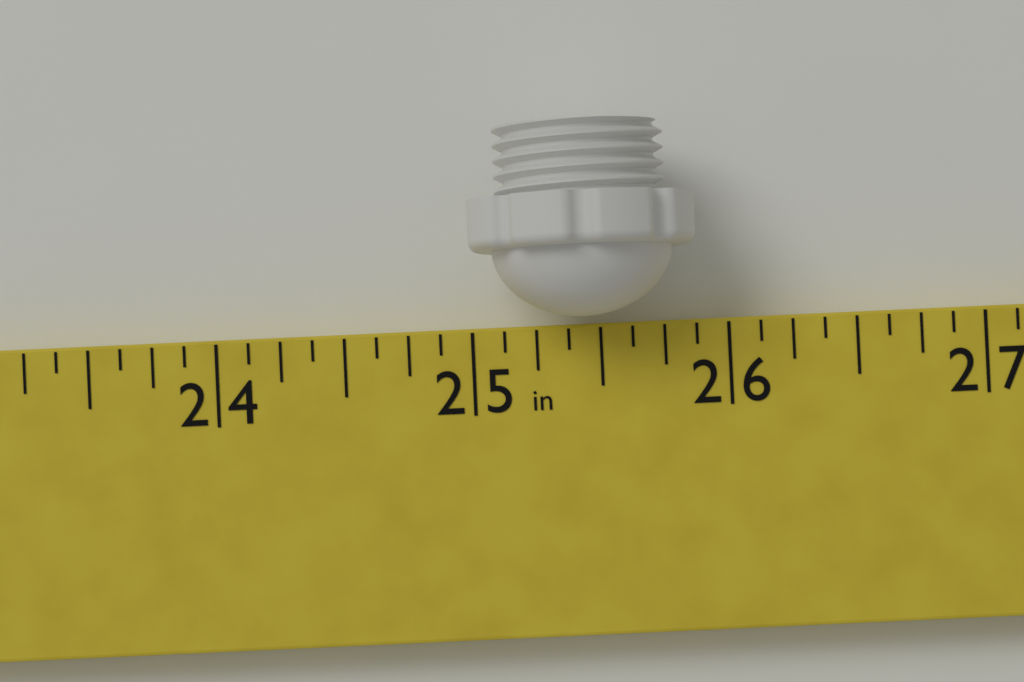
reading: 25.875 in
